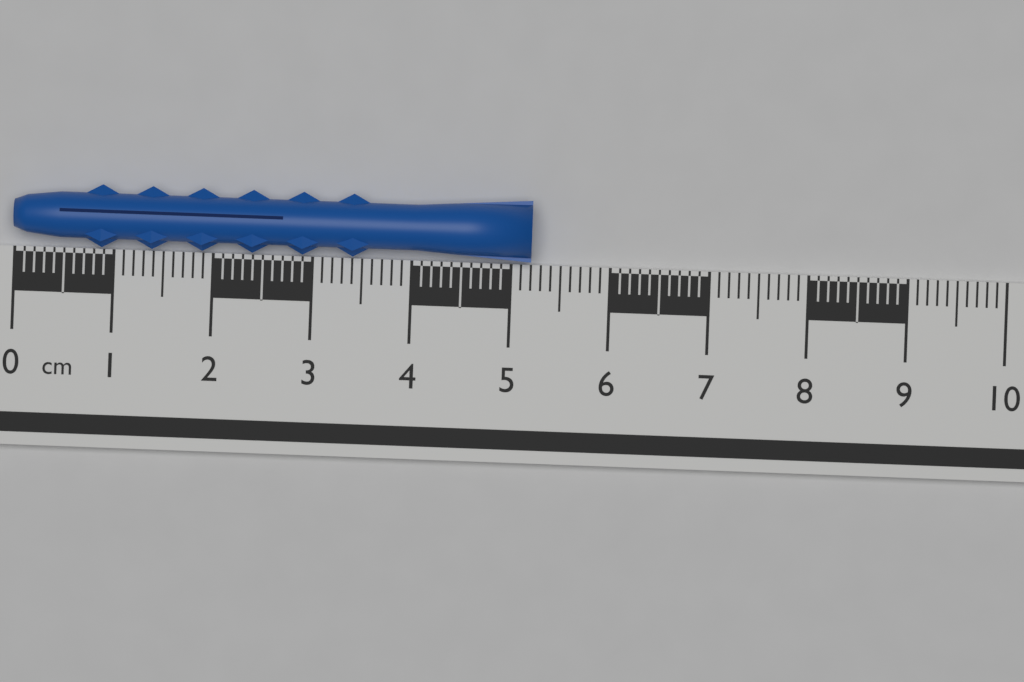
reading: 5.2 cm
